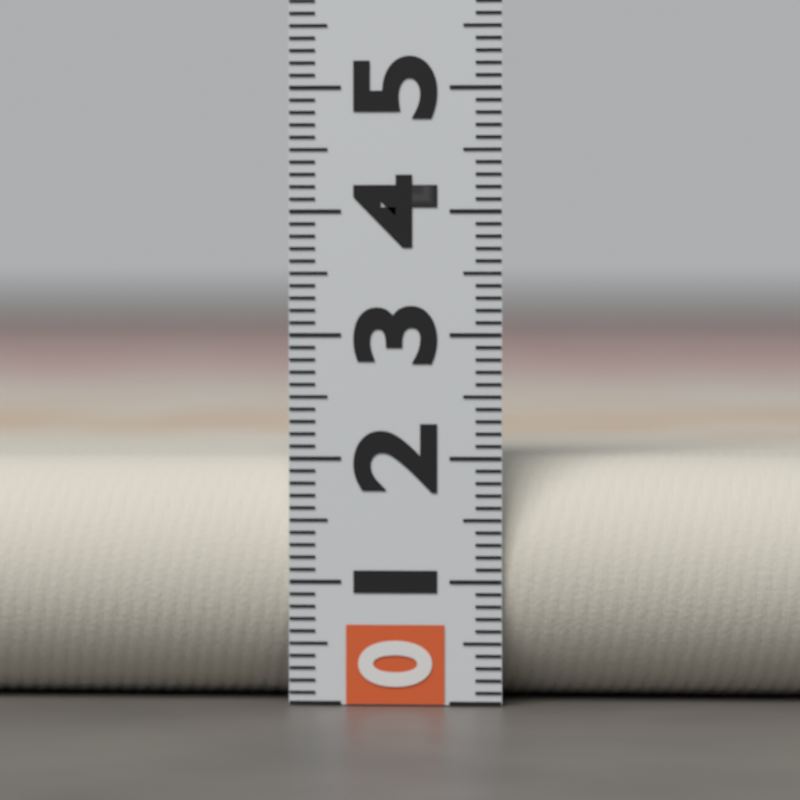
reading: 2.0 (no unit)
